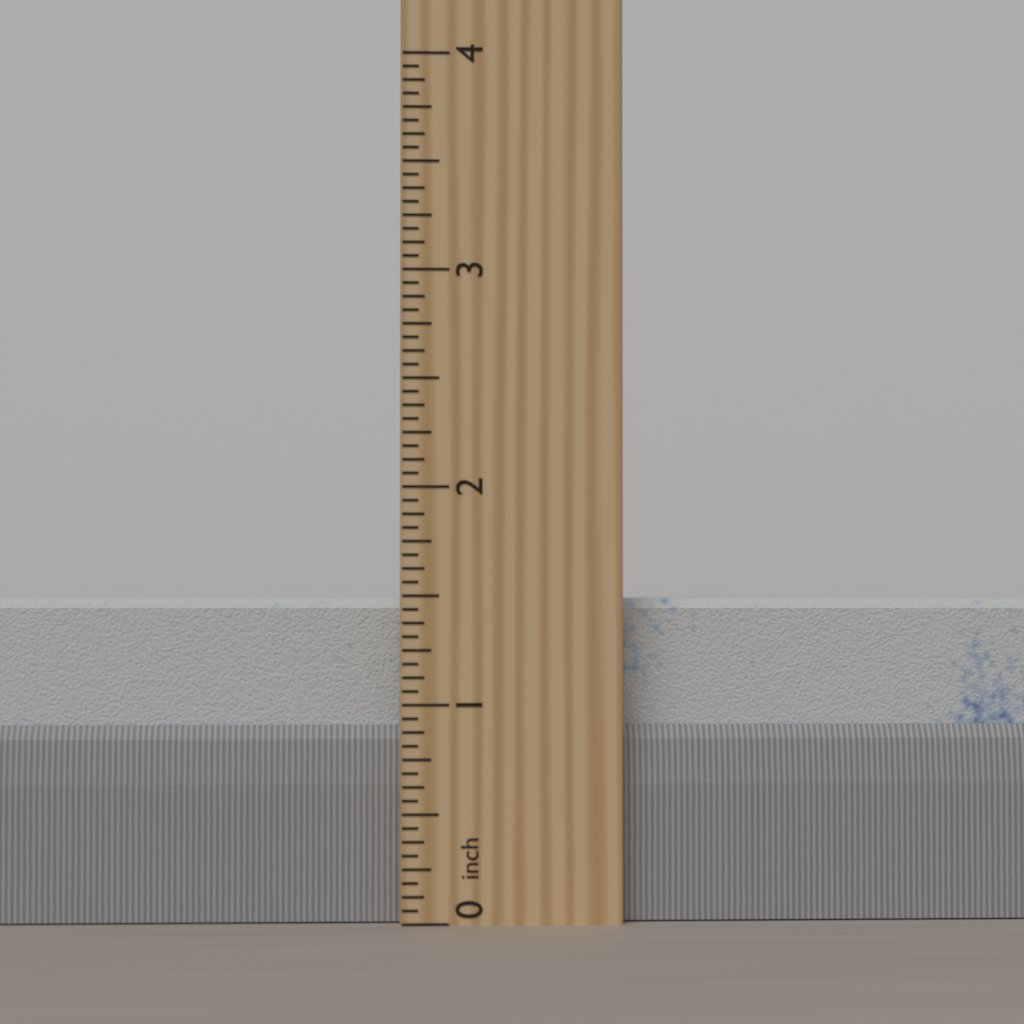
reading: 1.5000 inch
